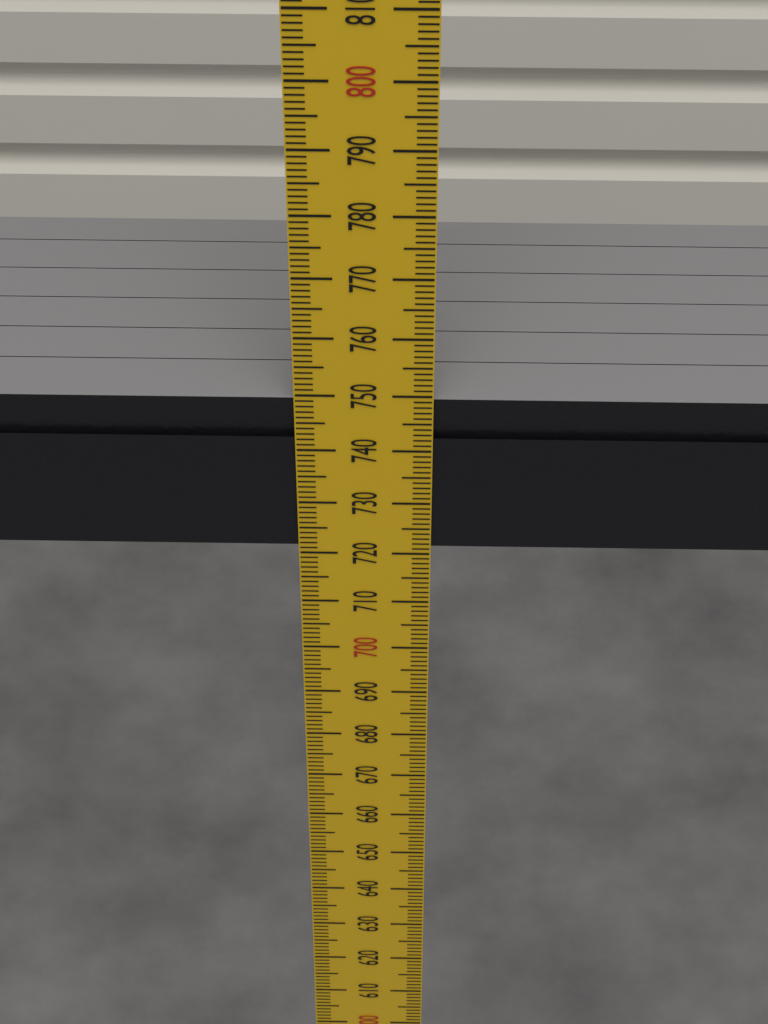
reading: 749 mm
